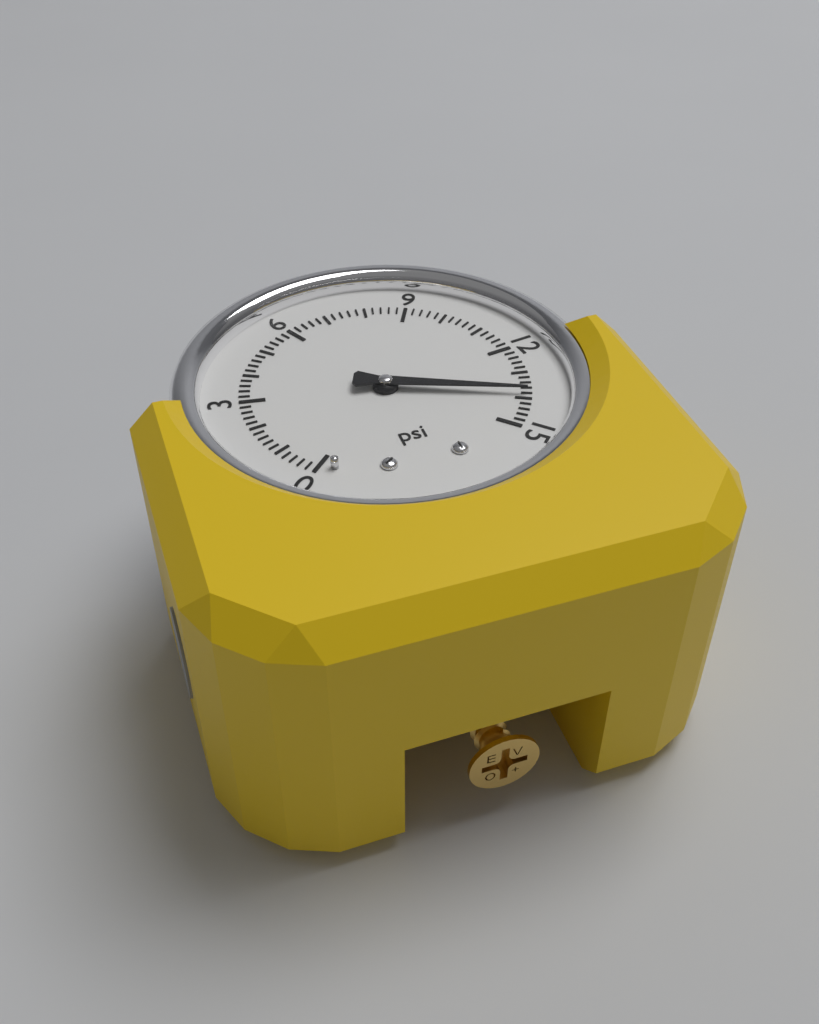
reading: 13.8 psi
